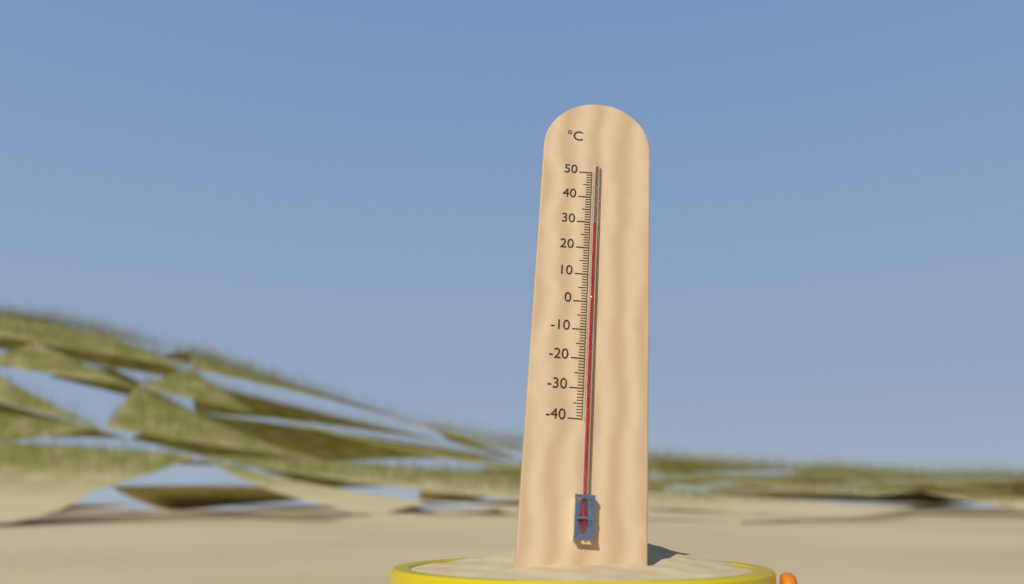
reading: 29 °C
